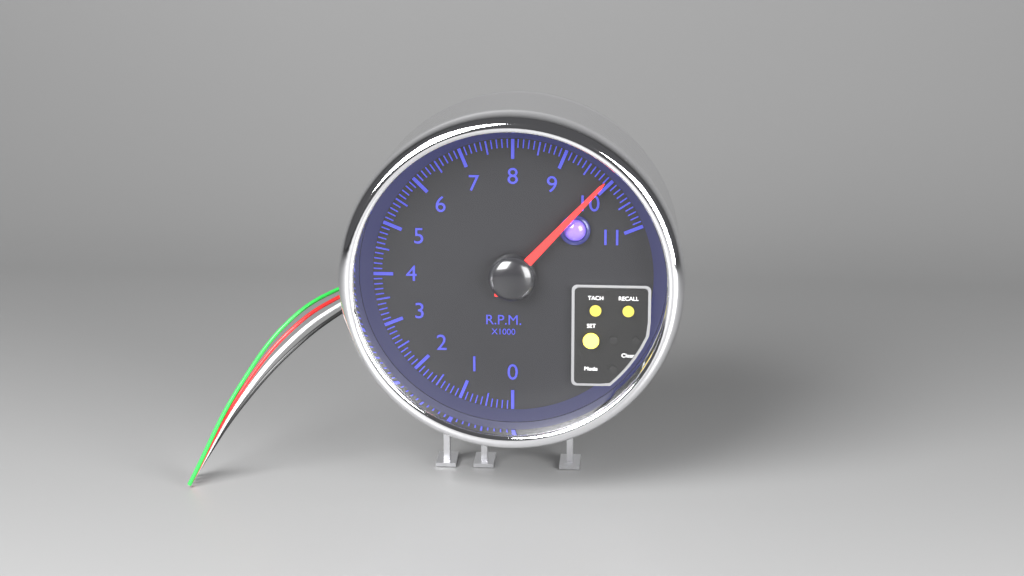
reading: 9.9 rpm x1000
